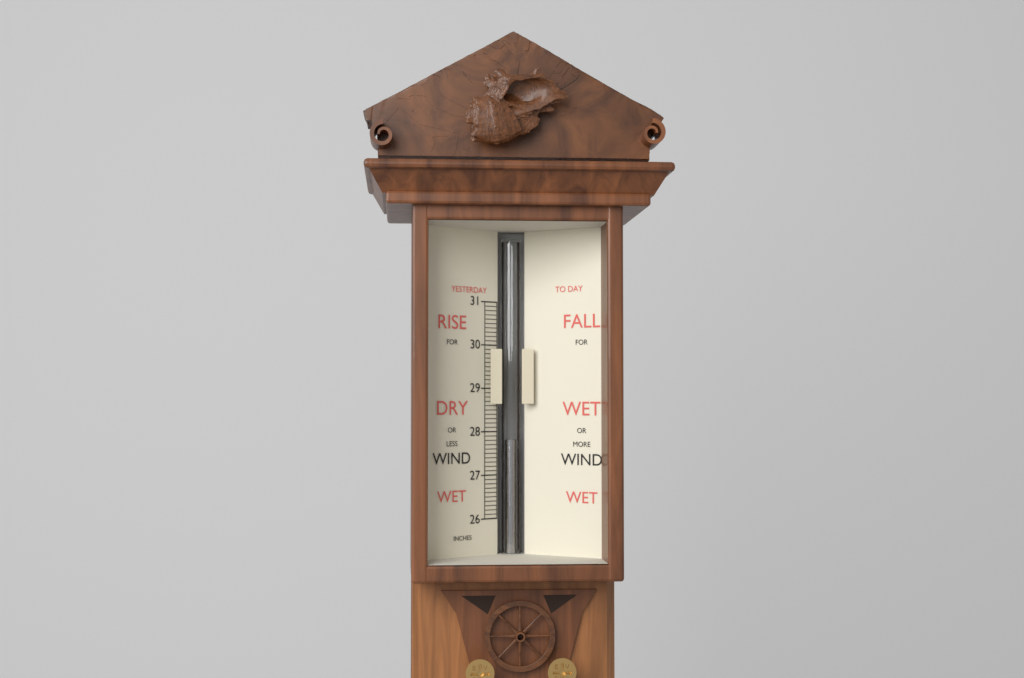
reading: 27.8 in
